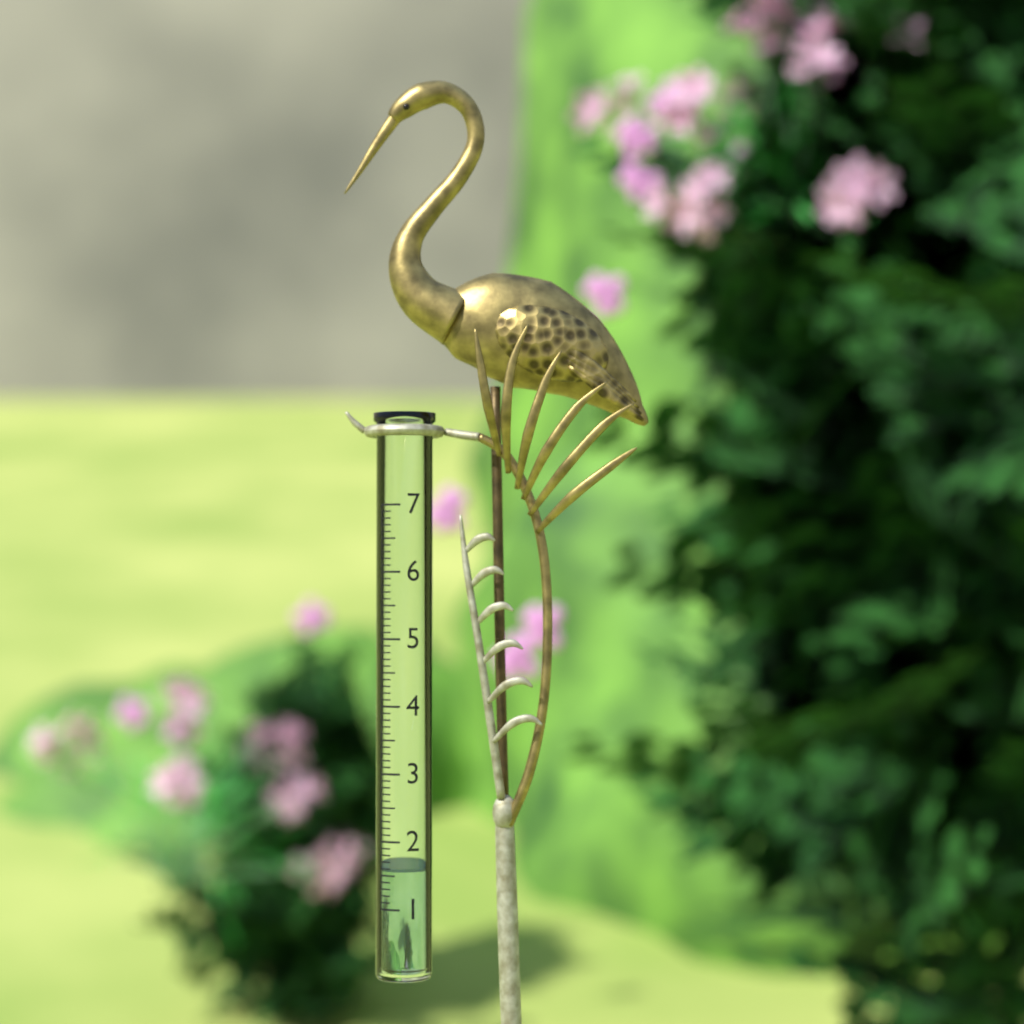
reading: 1.6 (no unit)
